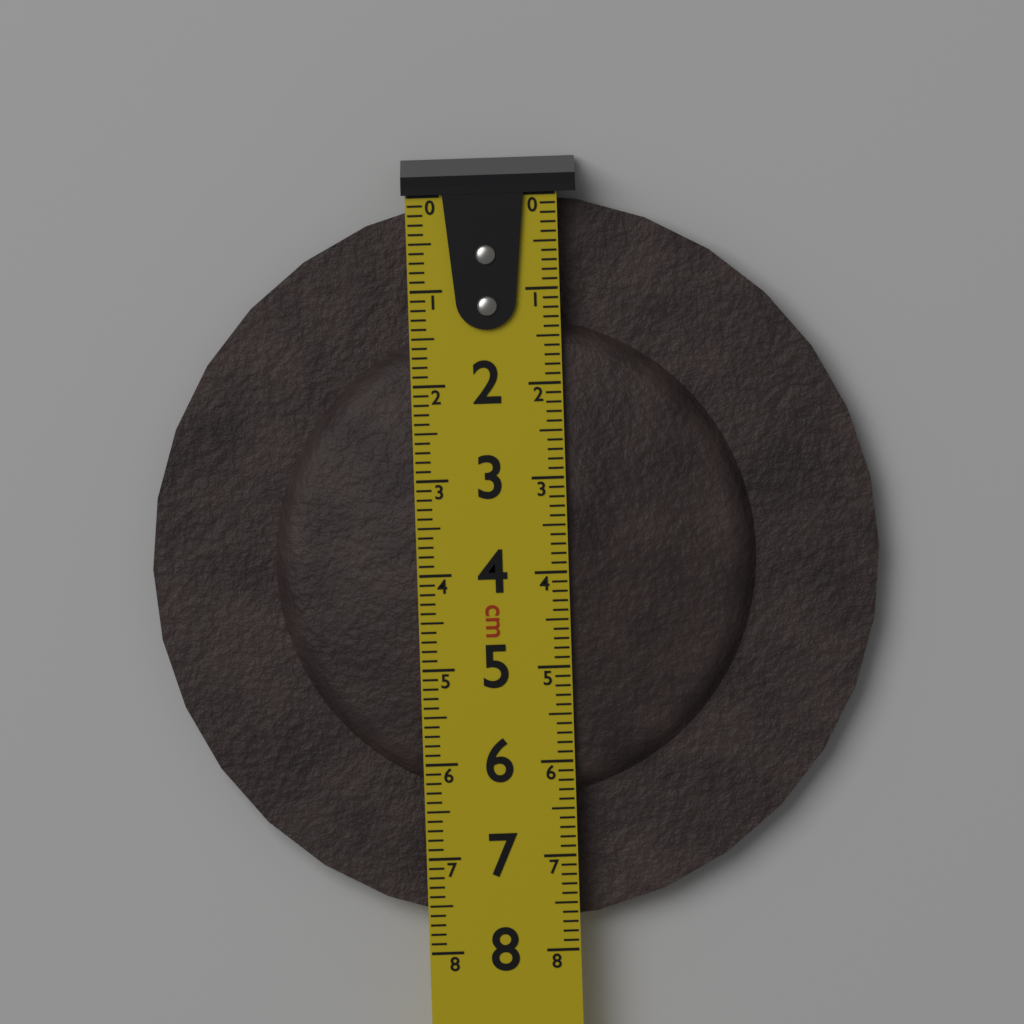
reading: 7.7 cm
